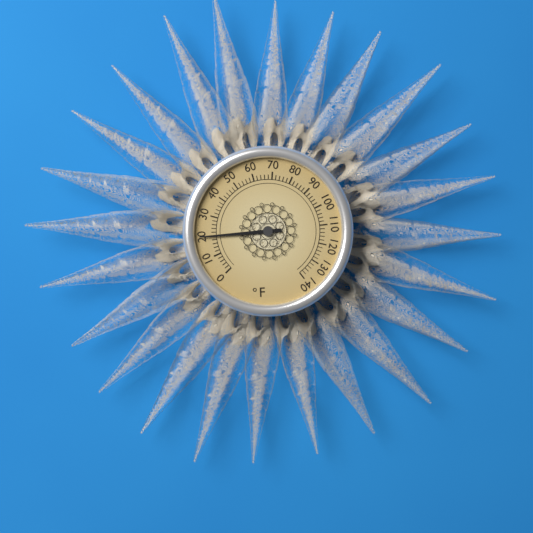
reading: 20 °F
